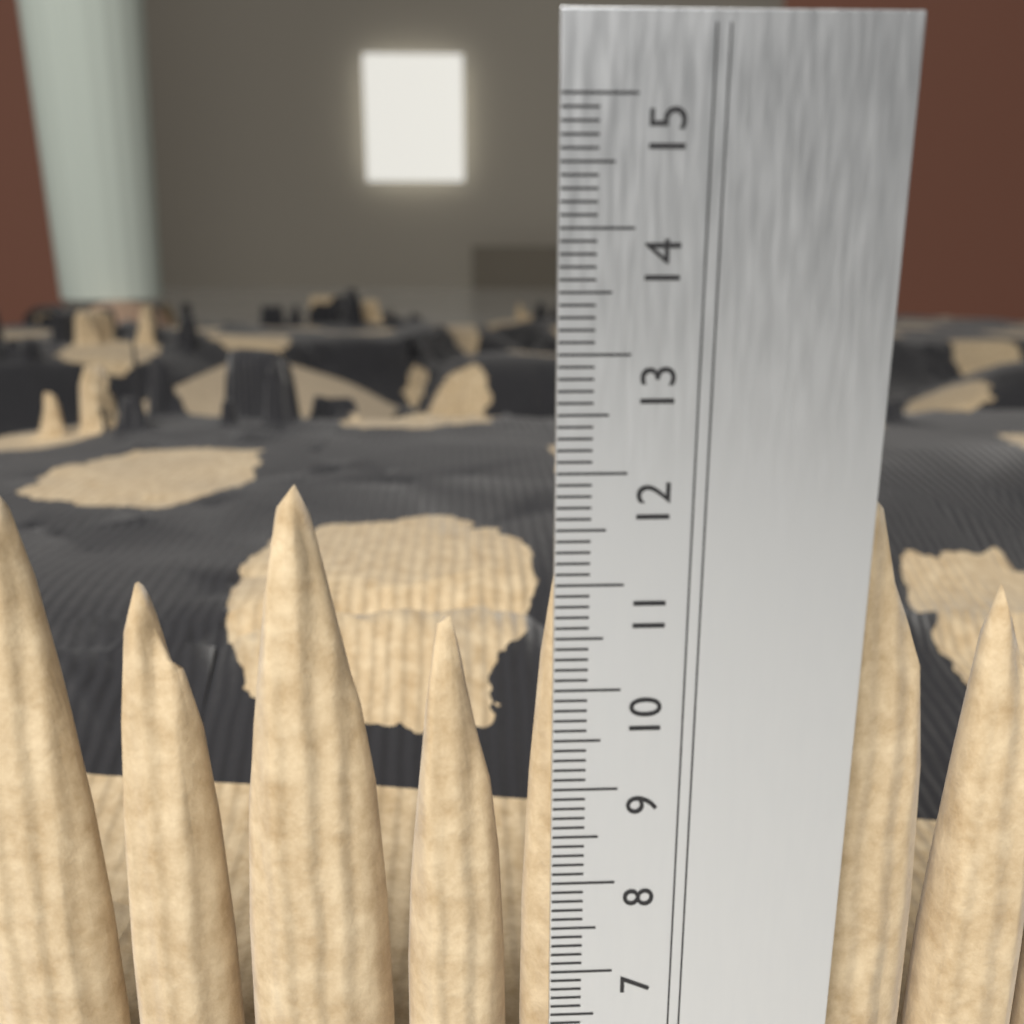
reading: 11.8 cm
